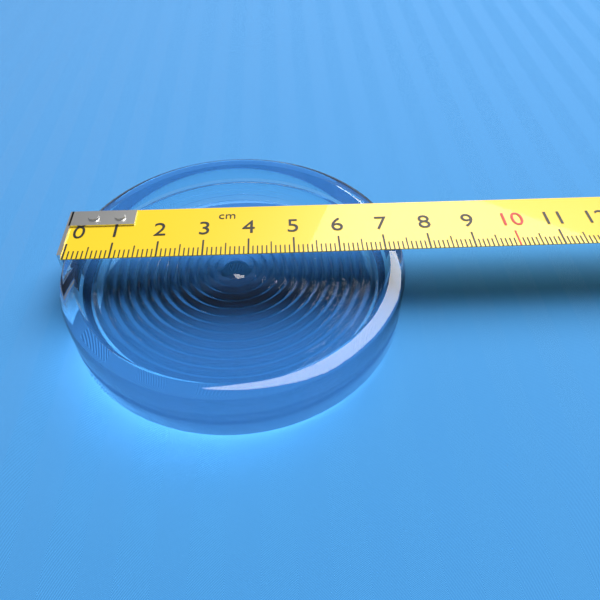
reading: 7.4 cm
